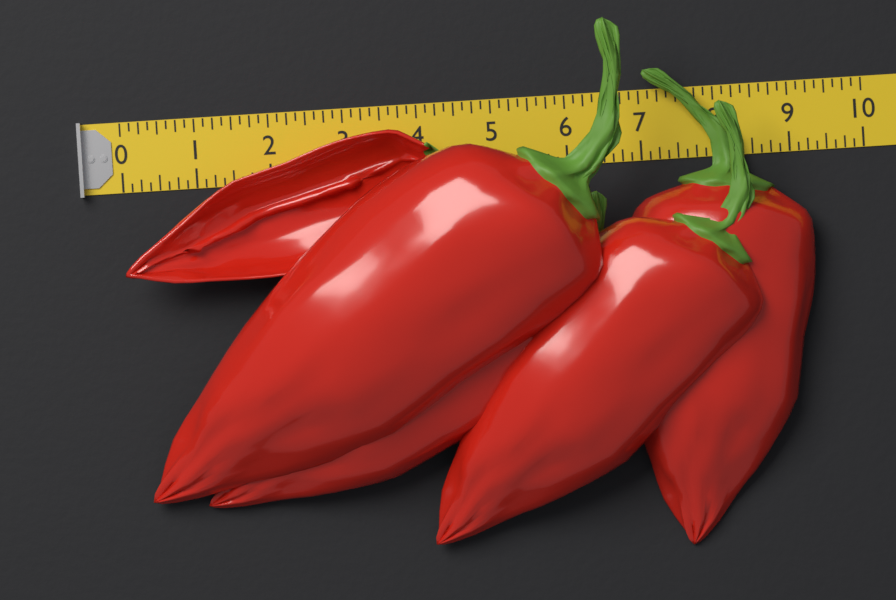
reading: 9.250 (no unit)
